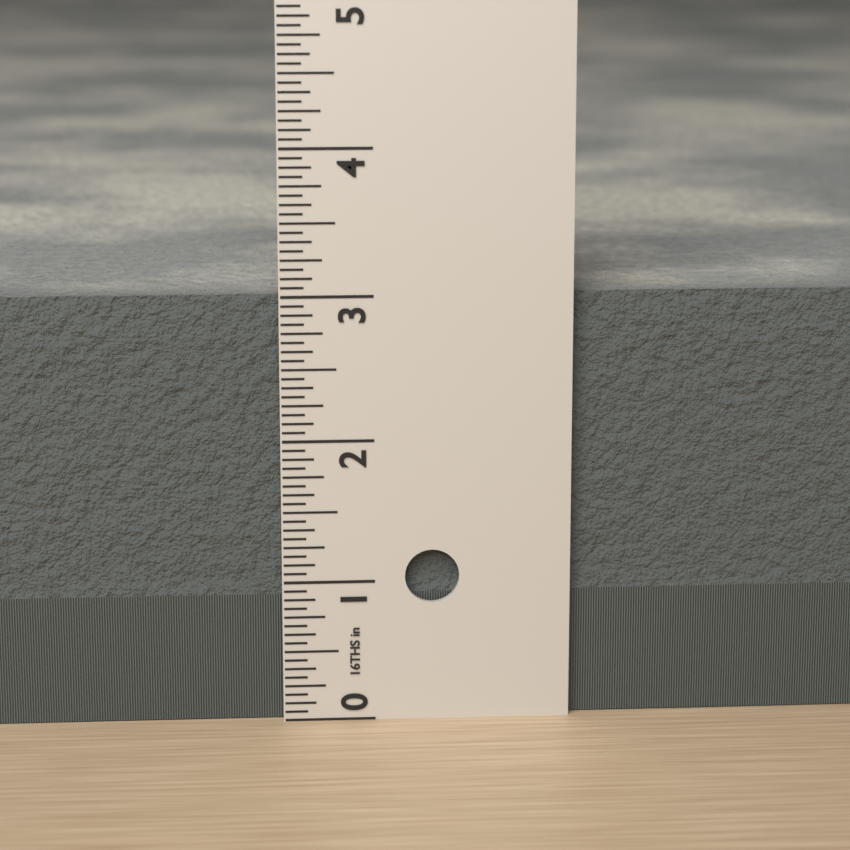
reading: 3.0000 in
